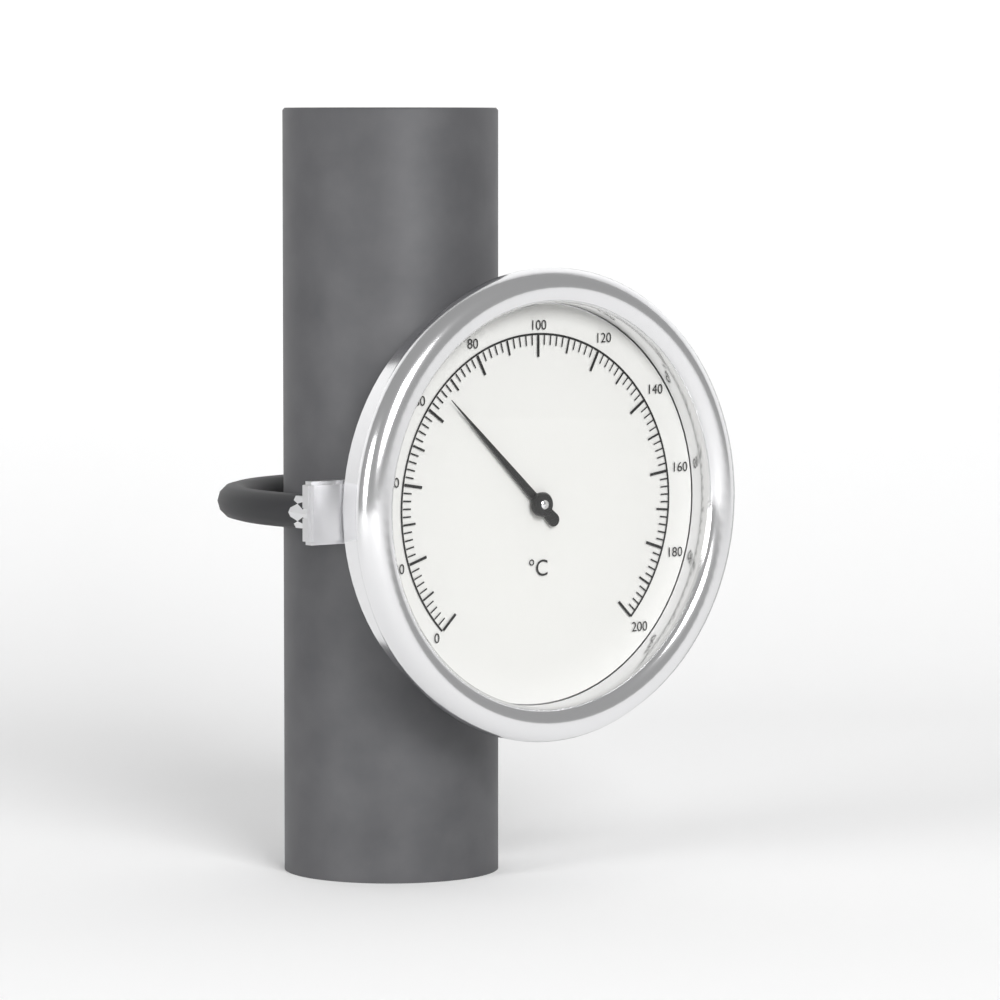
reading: 66 °C
